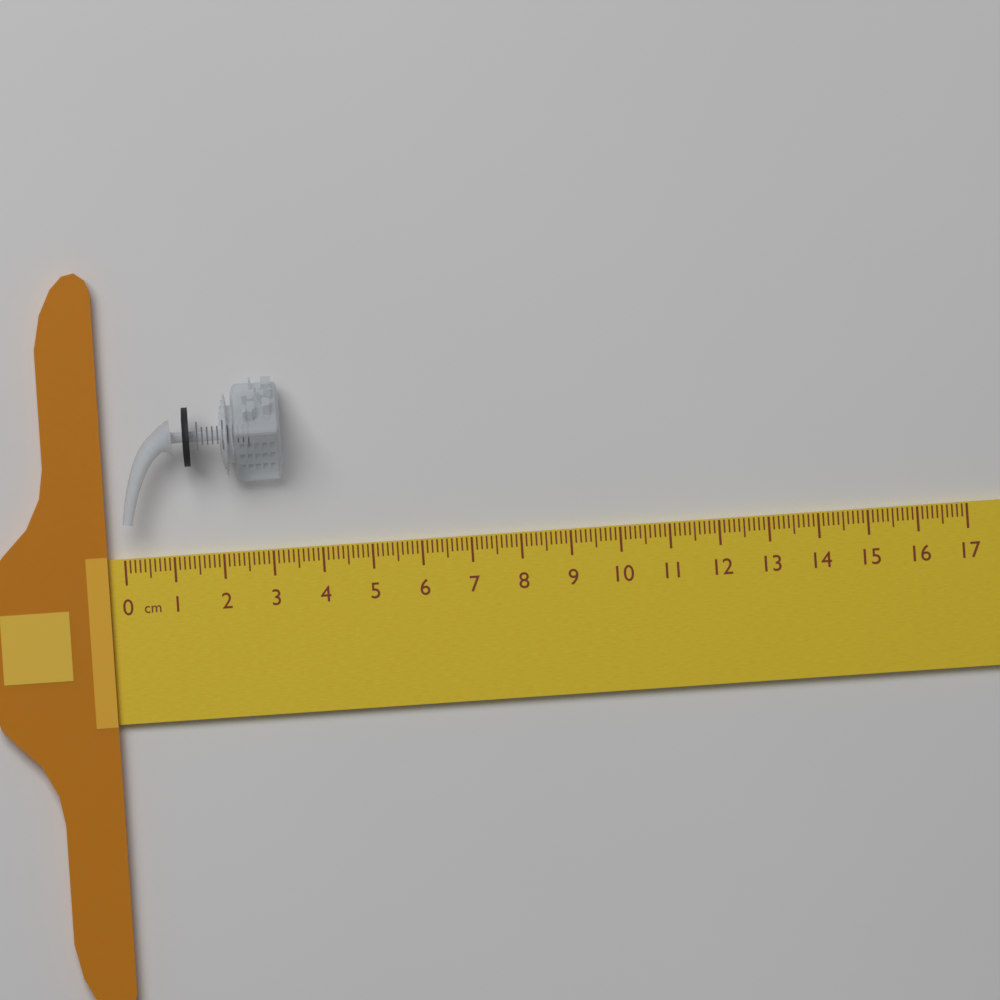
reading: 3.3 cm
